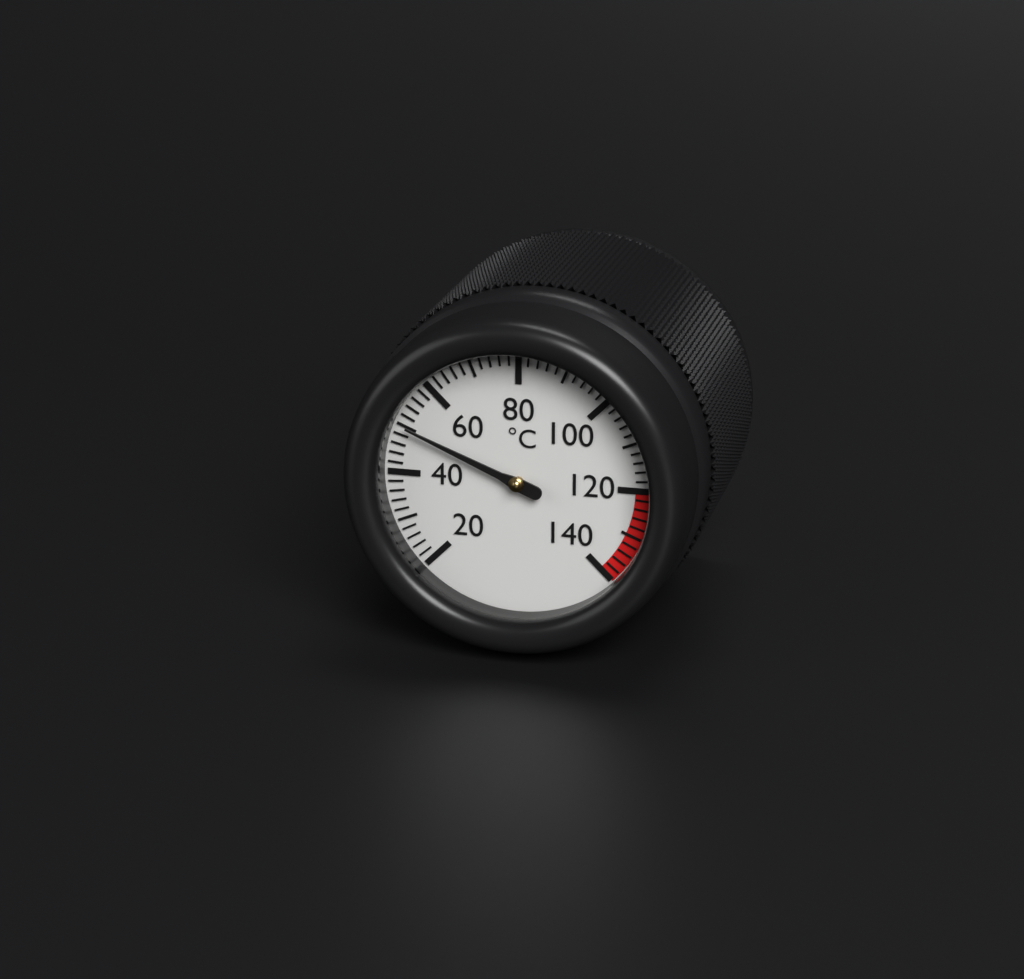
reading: 50 °C
